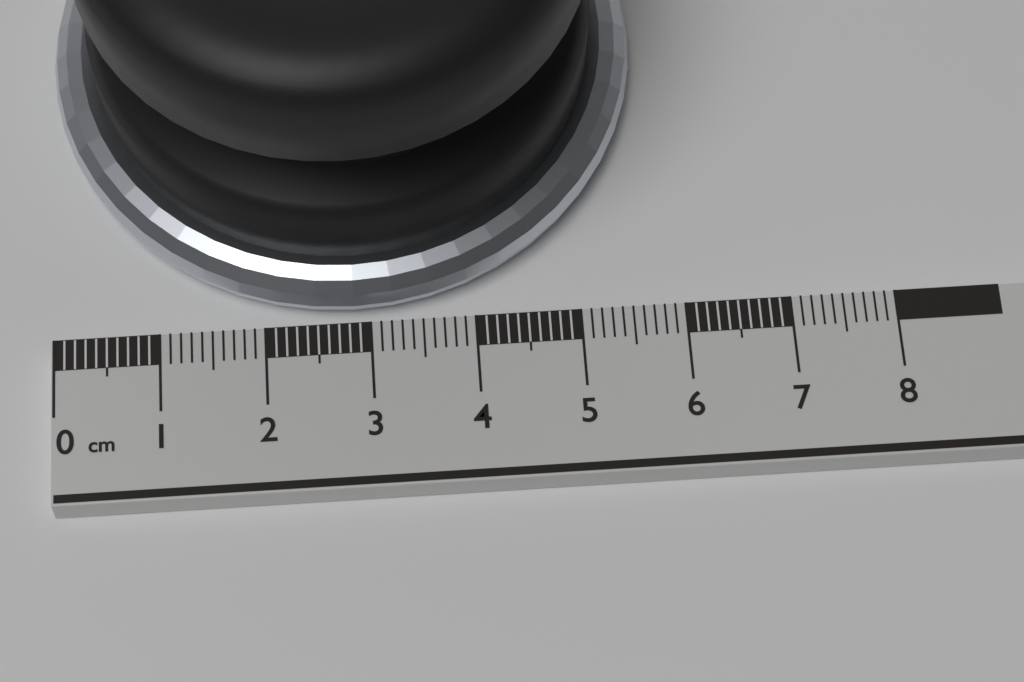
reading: 5.7 cm
